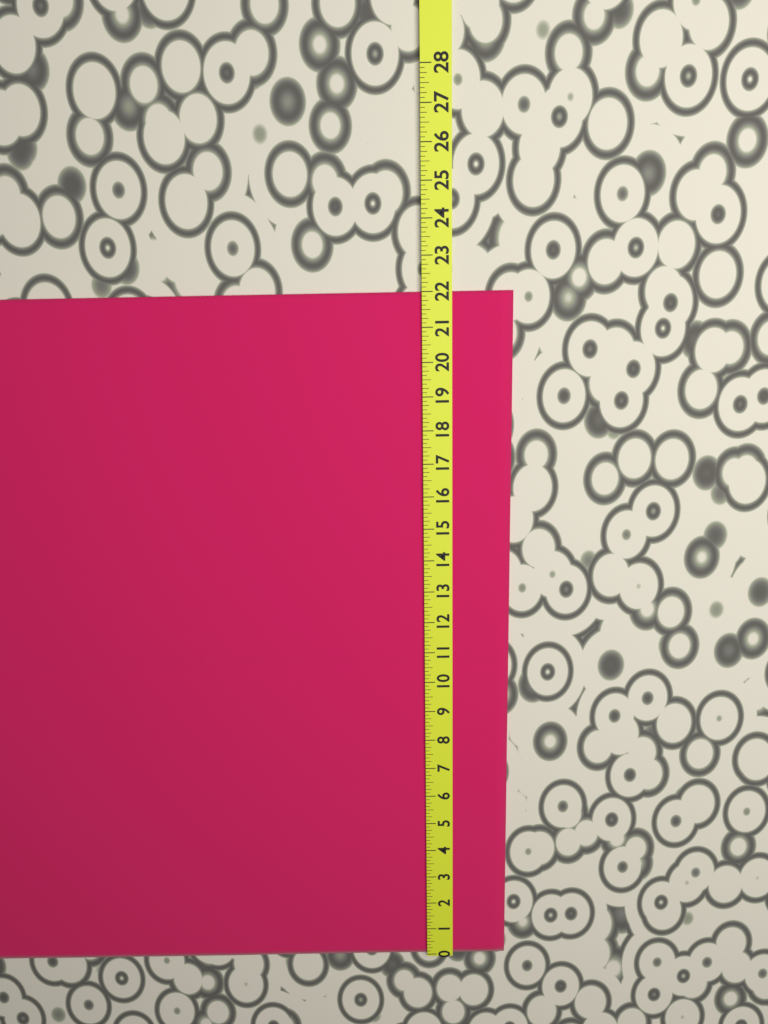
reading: 22.000 (no unit)
